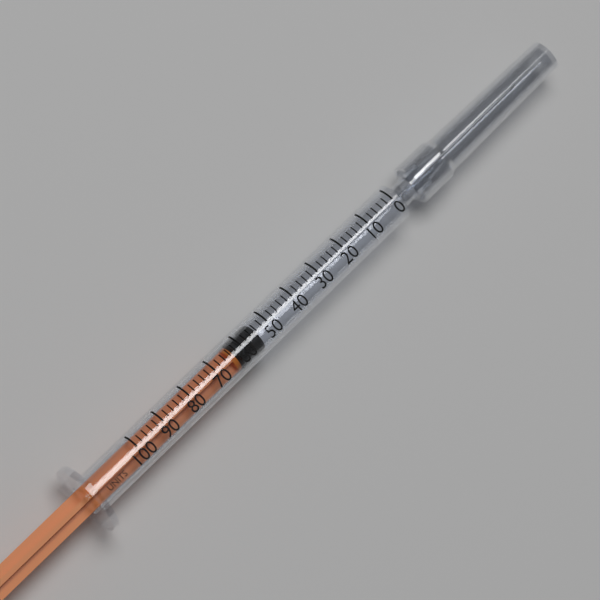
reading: 54 units
